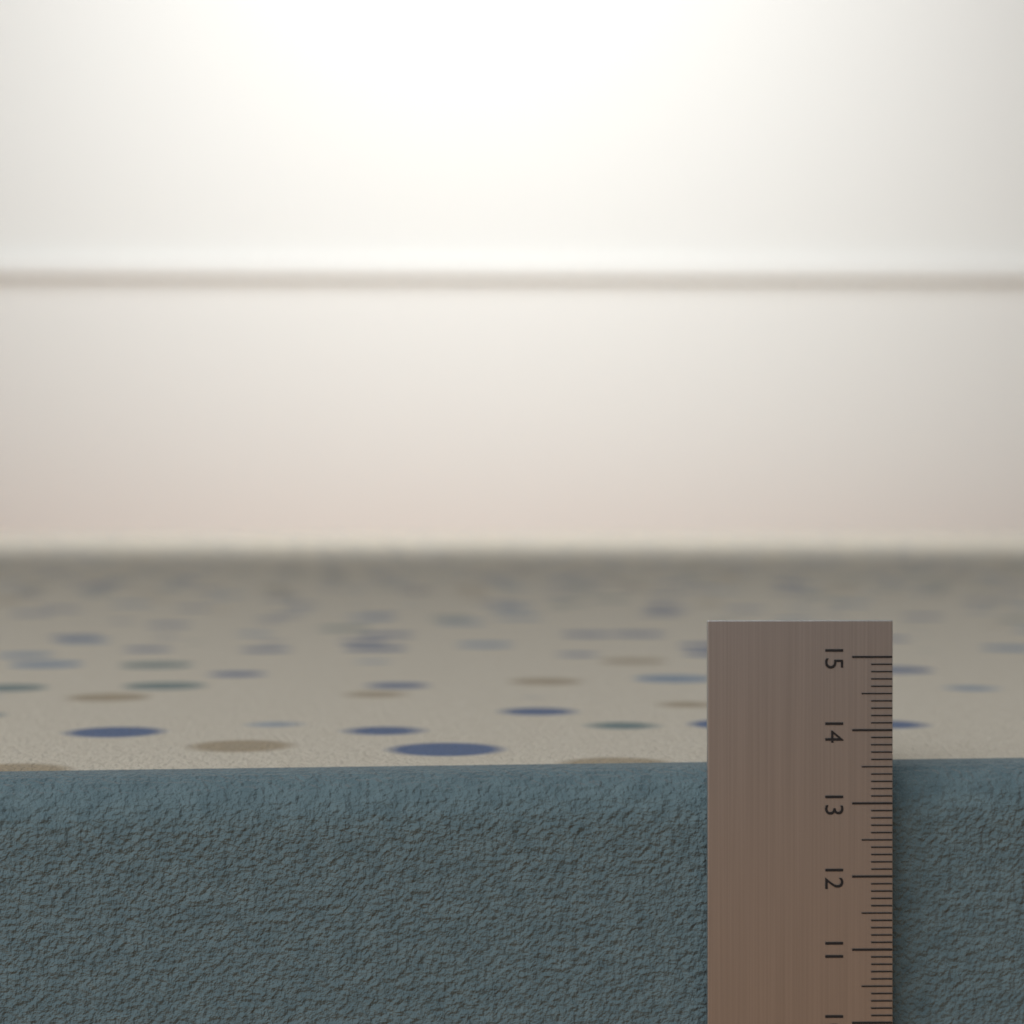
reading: 13.4 (no unit)
